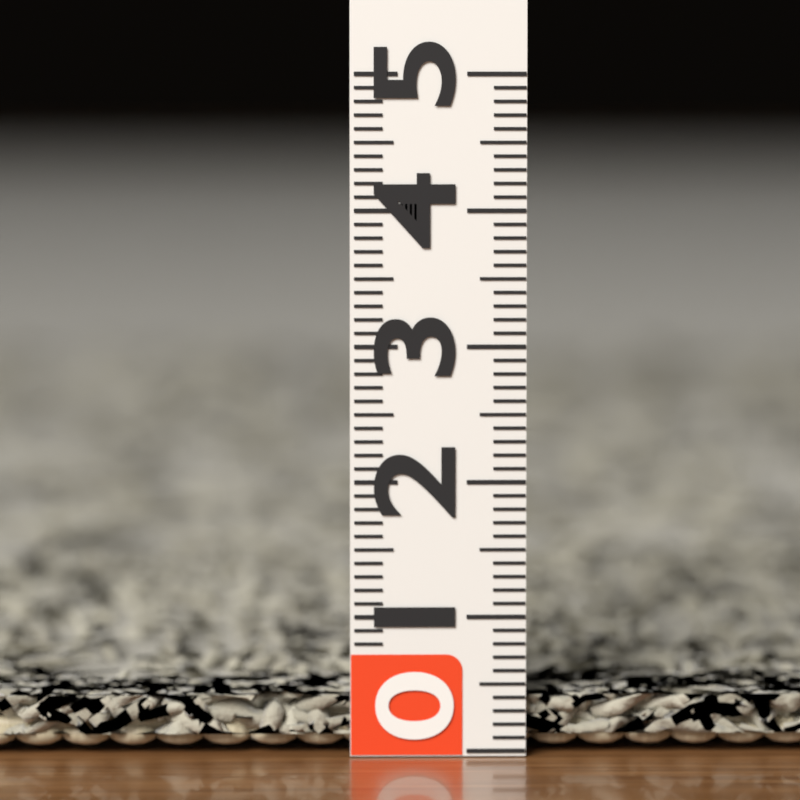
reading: 0.4 (no unit)
